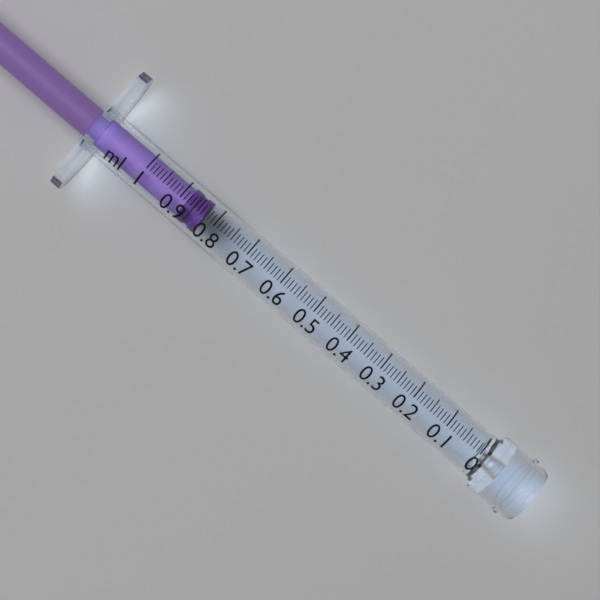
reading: 0.83 ml
